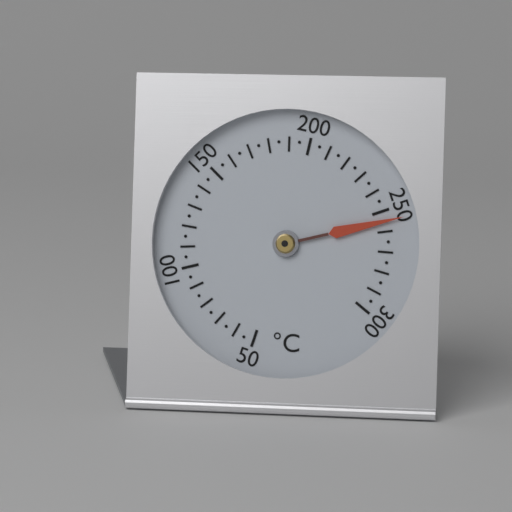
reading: 255 °C
